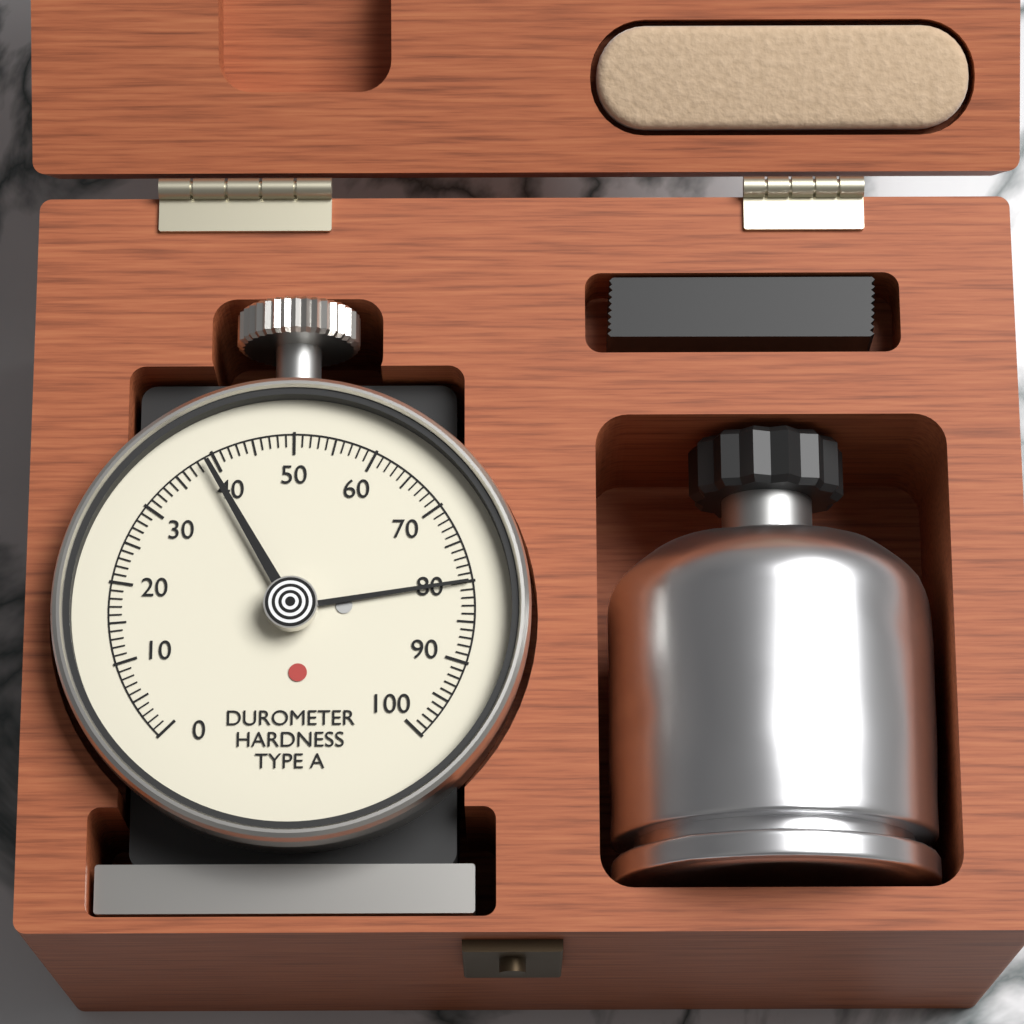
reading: 80 Shore A
